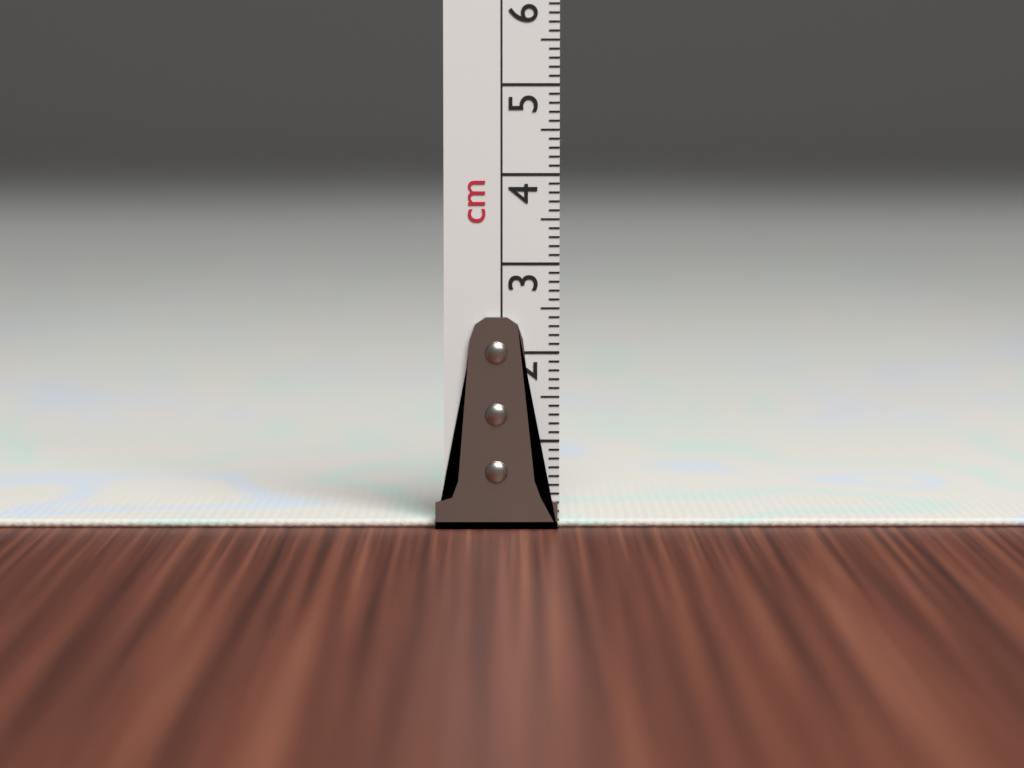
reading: 0.1 cm
